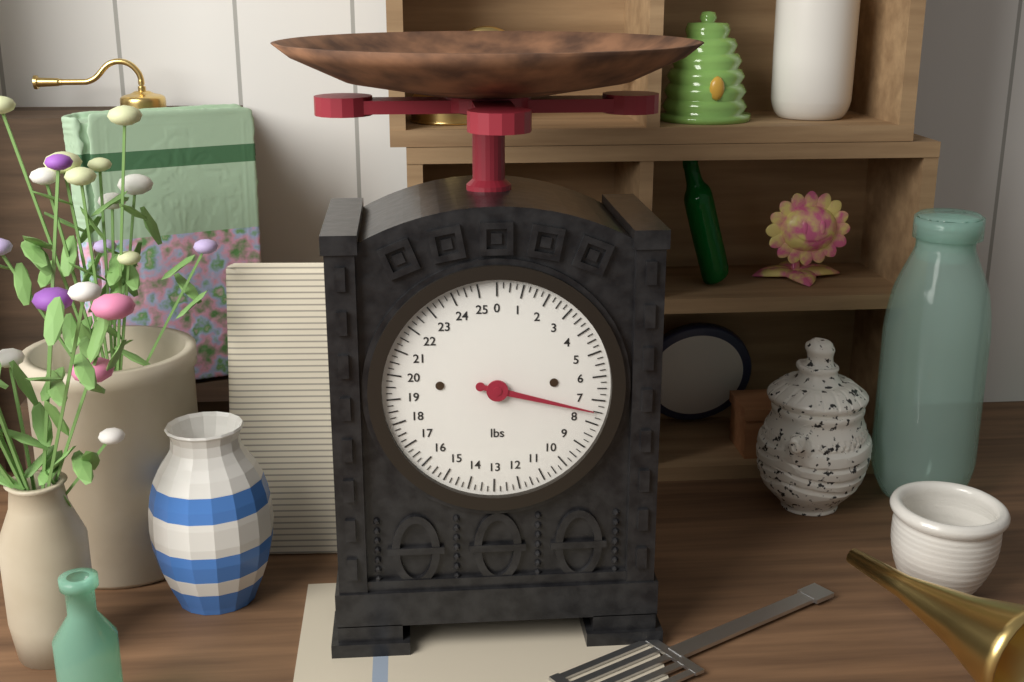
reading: 7.50 lbs
